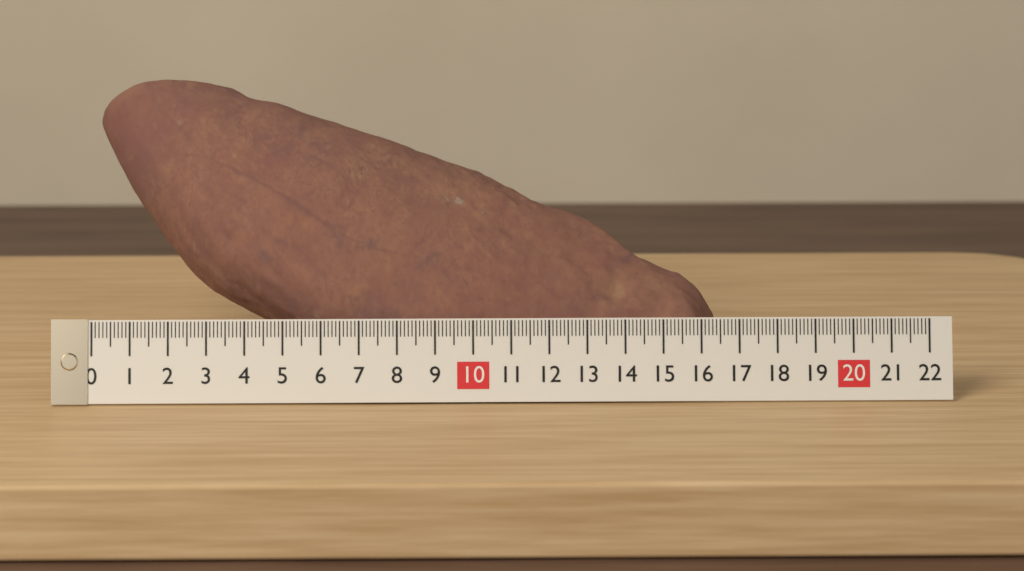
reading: 16.5 (no unit)
